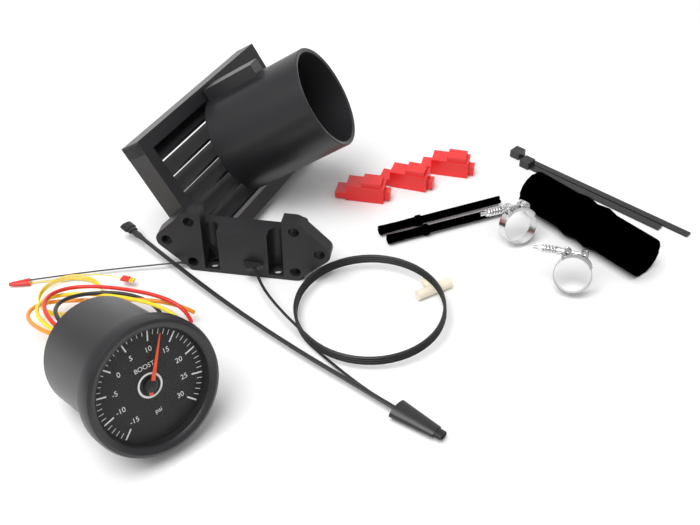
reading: 12 psi
